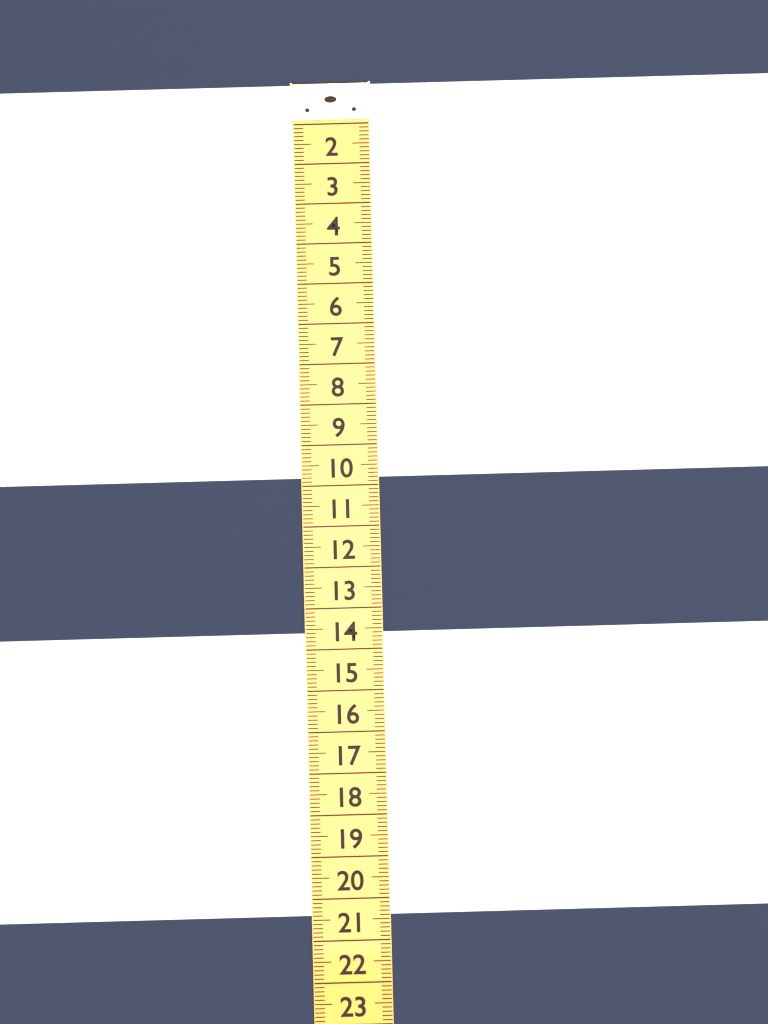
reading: 9.8 (no unit)
